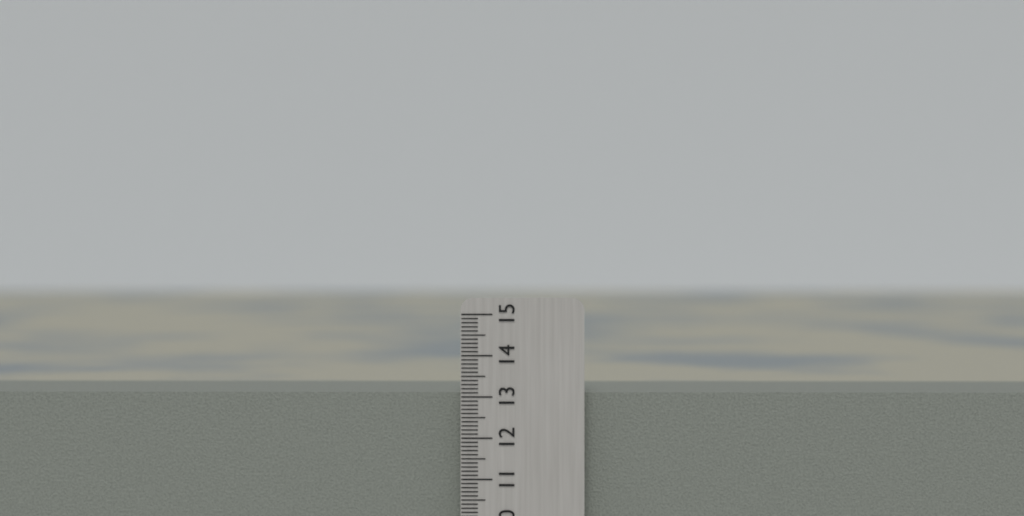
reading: 13.1 cm
